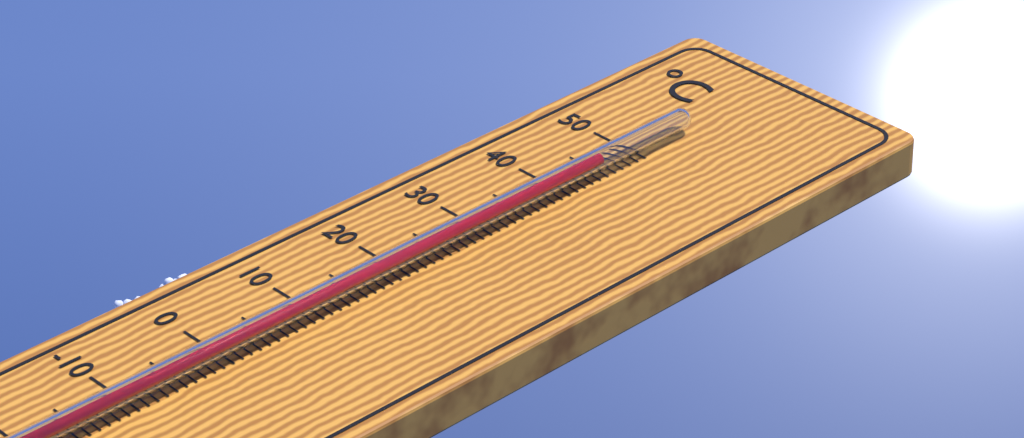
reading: 45 °C
